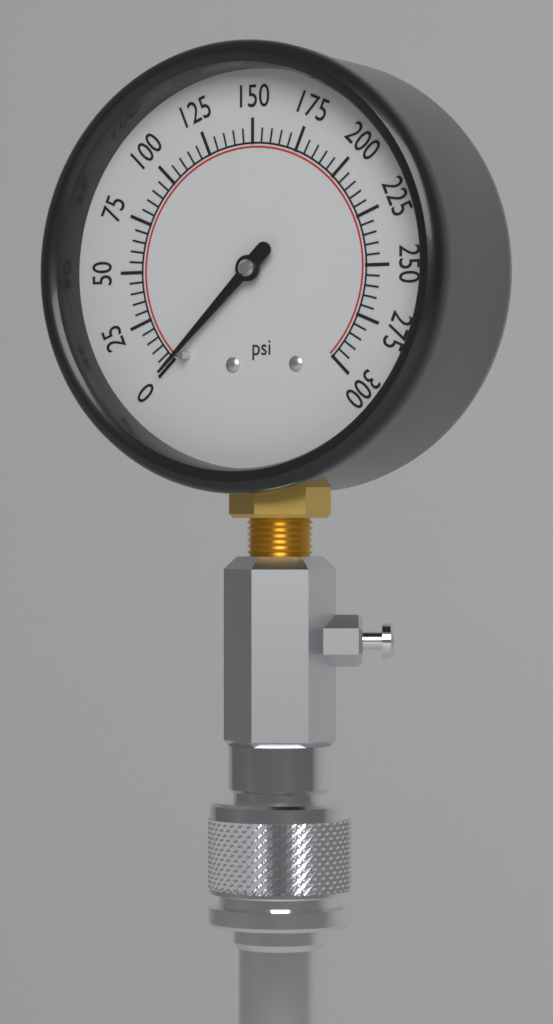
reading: 0 psi
